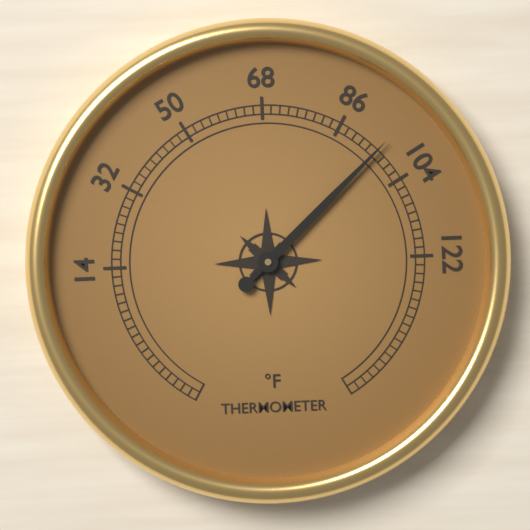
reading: 96 °F
